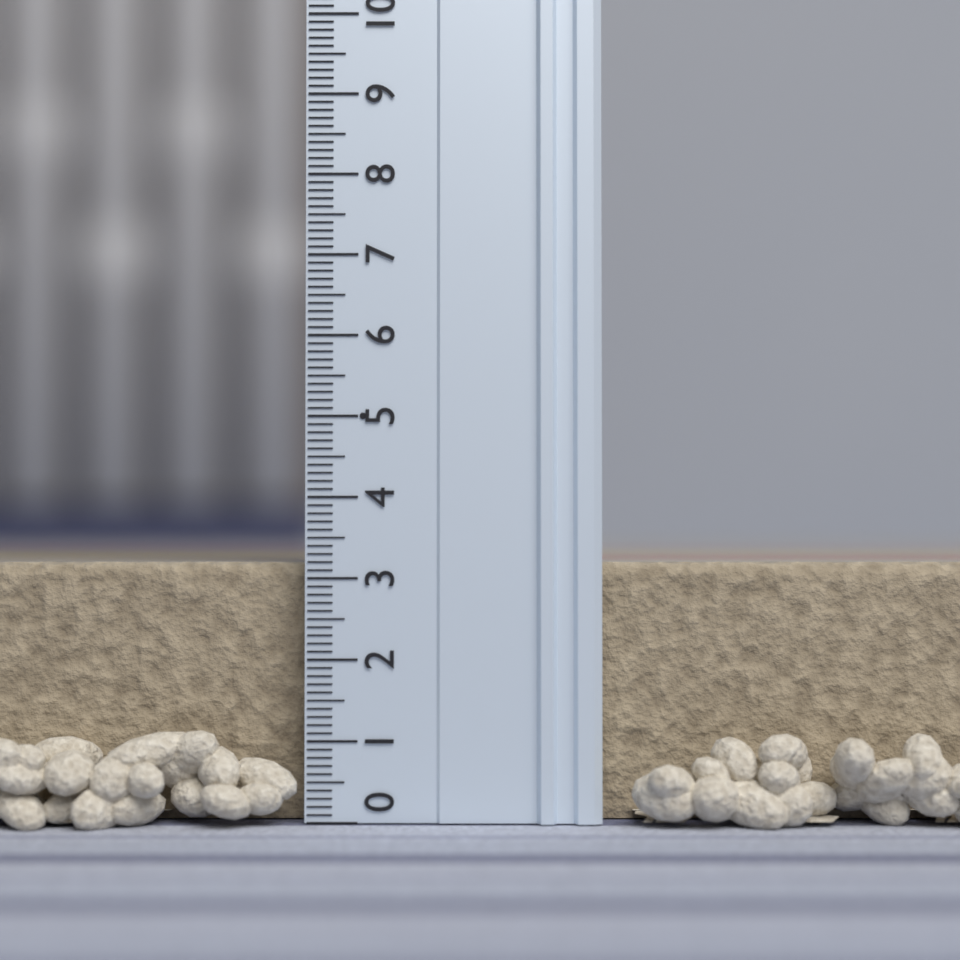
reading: 3.2 (no unit)
